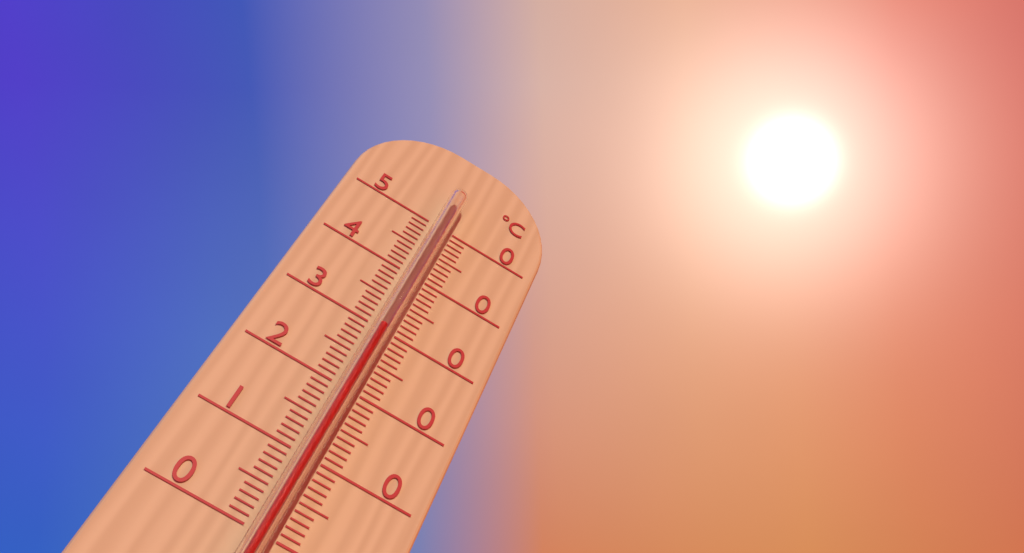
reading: 29 °C
